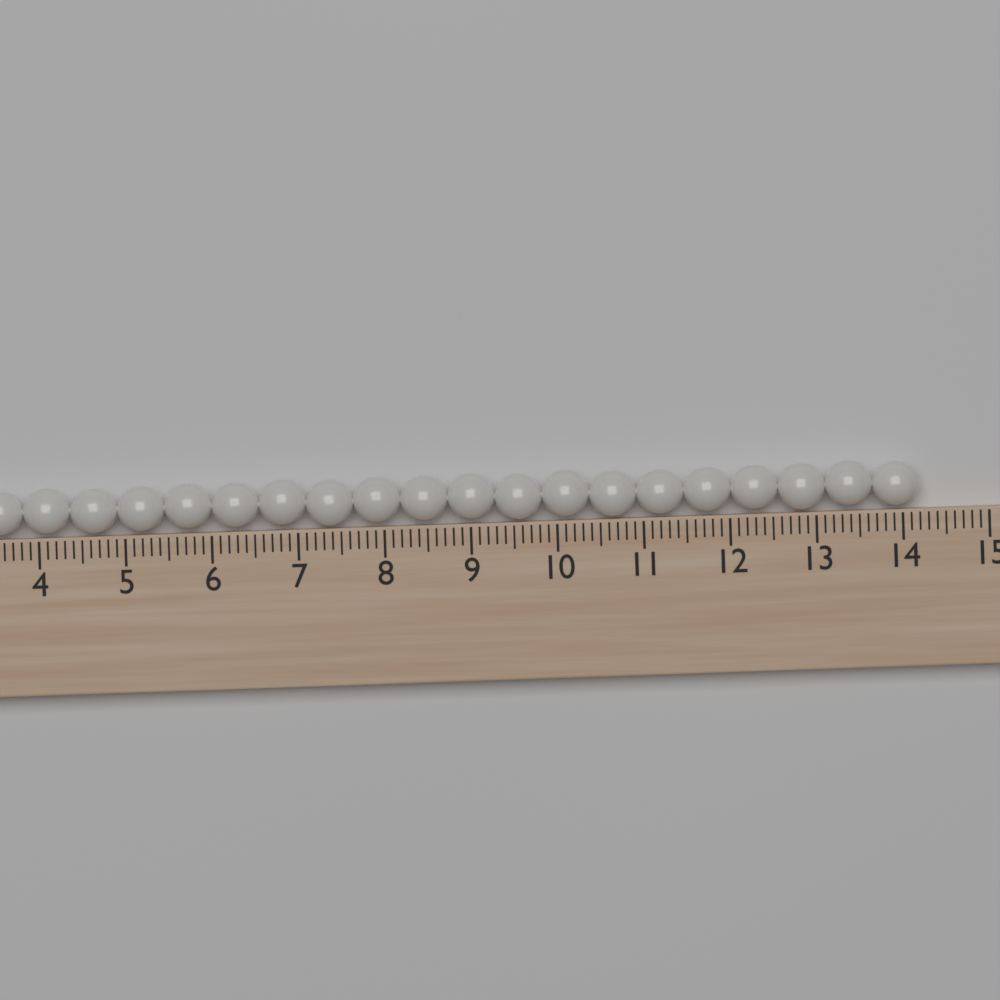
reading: 14.2 (no unit)
